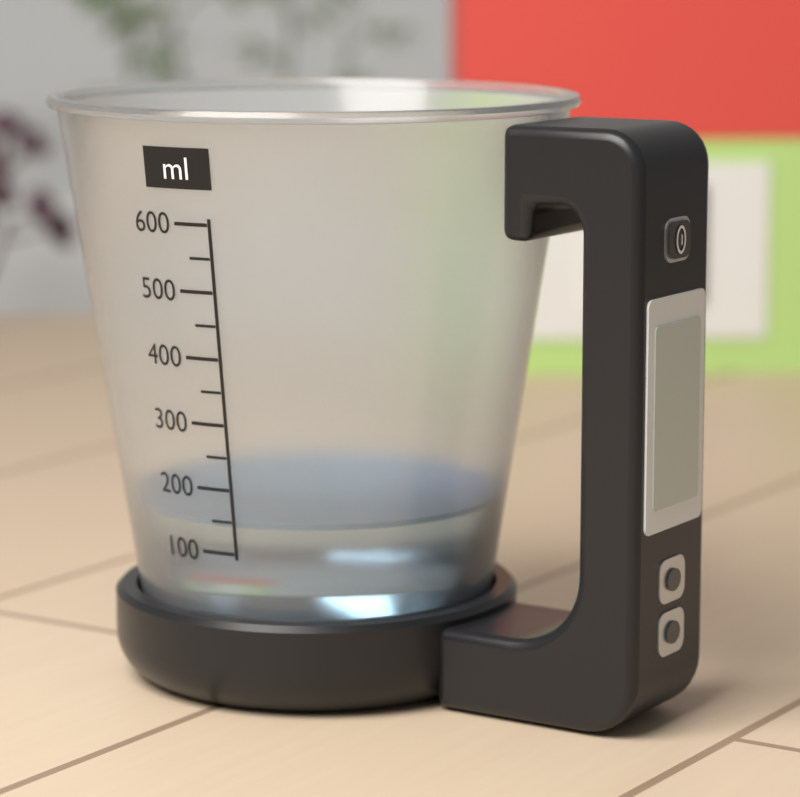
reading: 150 ml
